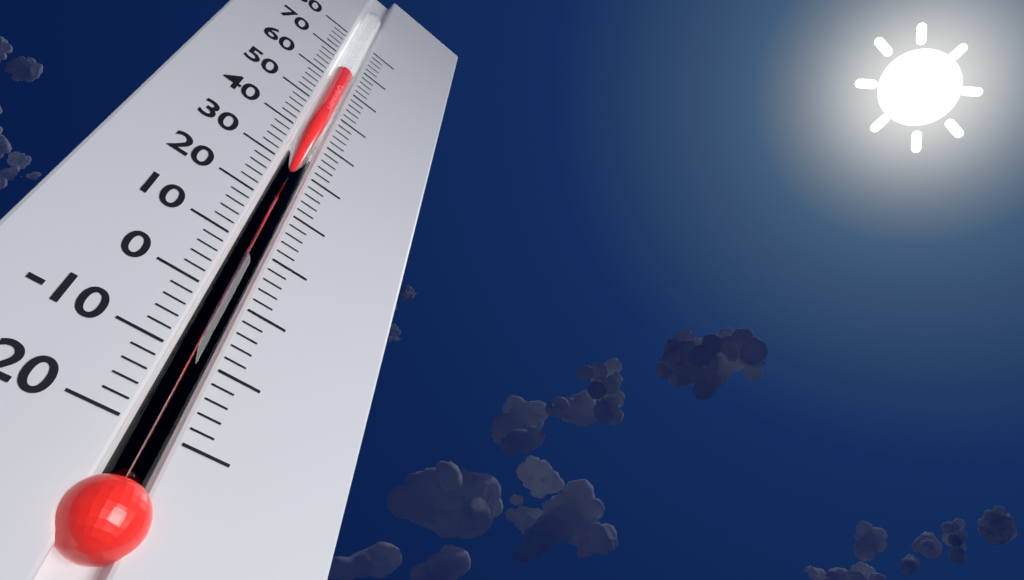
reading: 64 (no unit)
